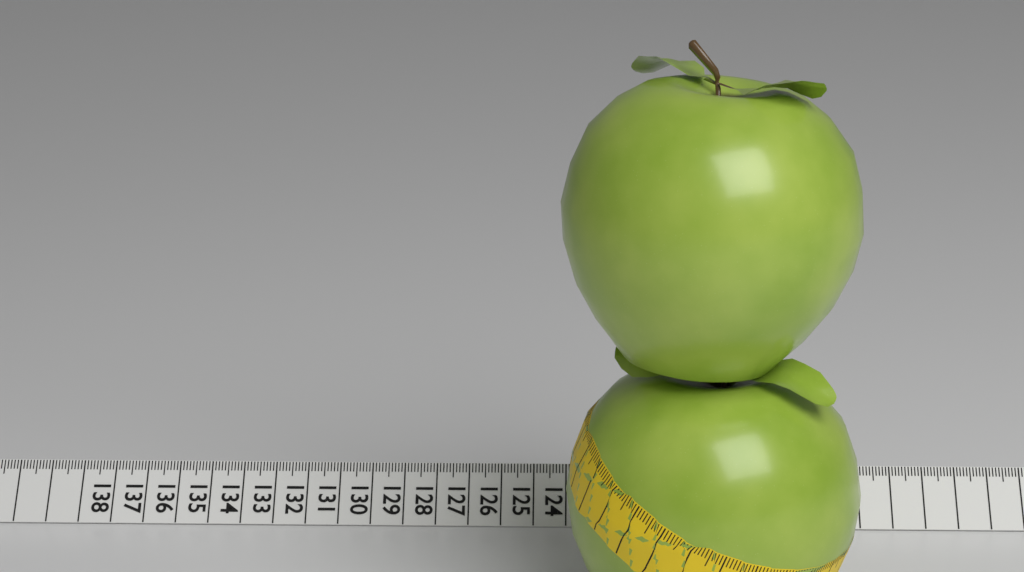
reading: 124.0 (no unit)
